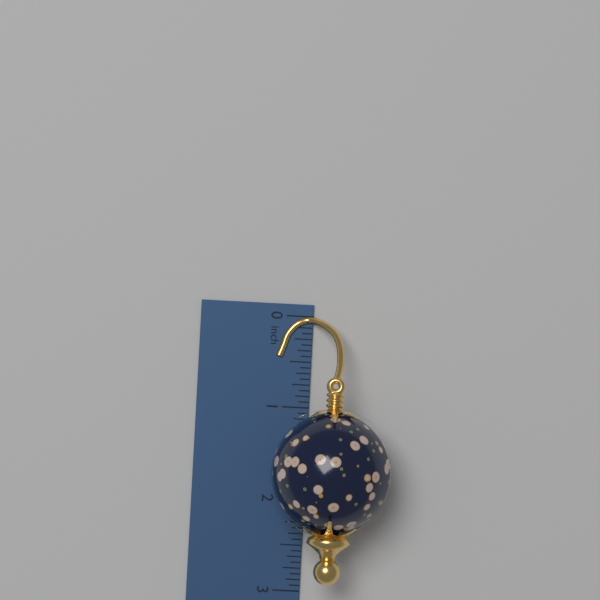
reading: 2.8750 inch
